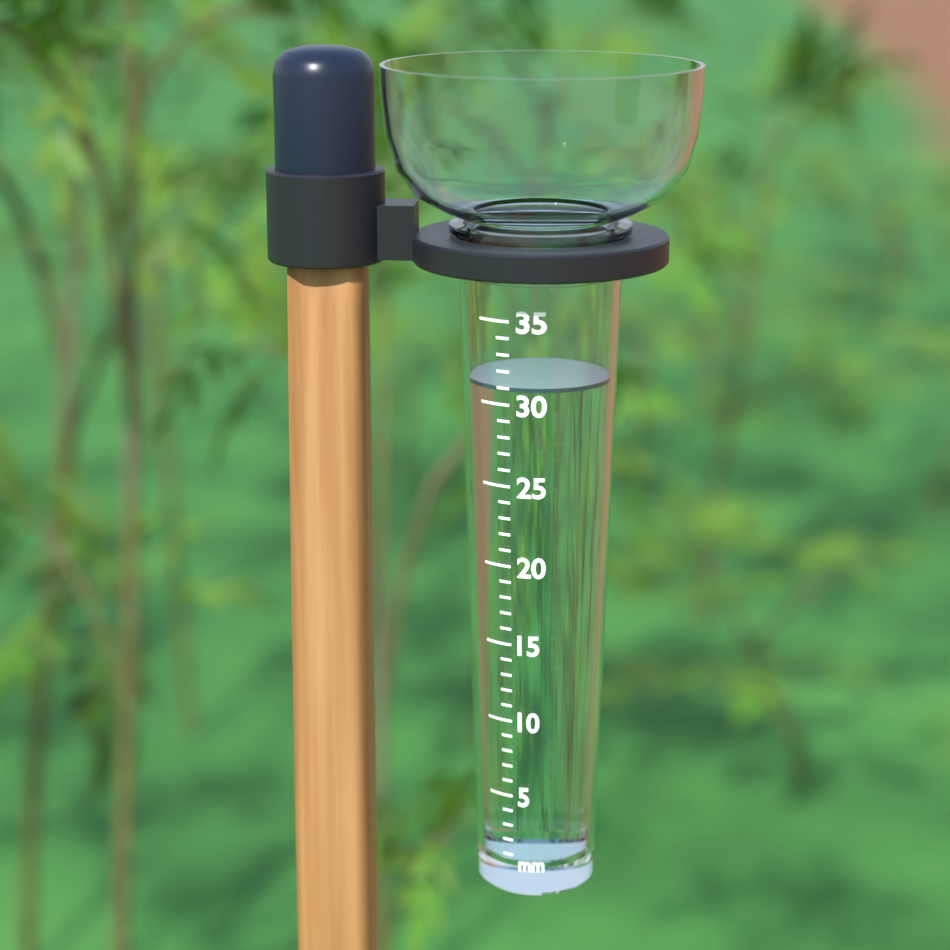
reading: 31 mm
